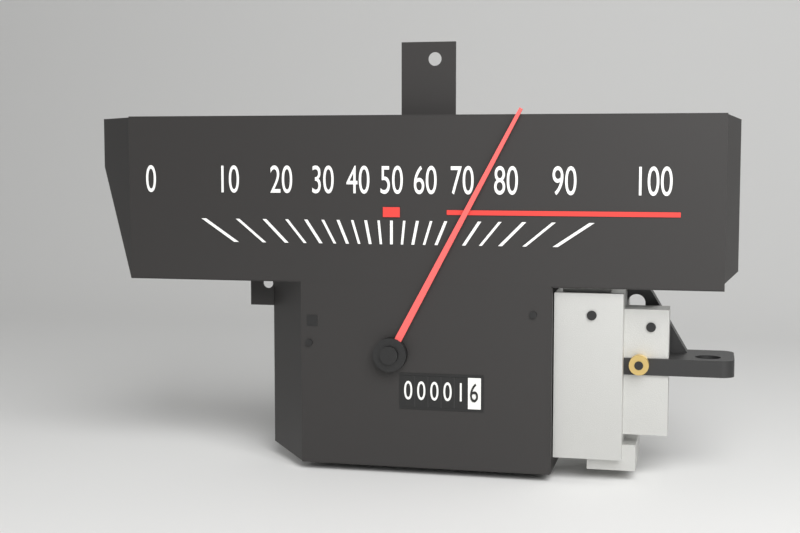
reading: 75 (no unit)
